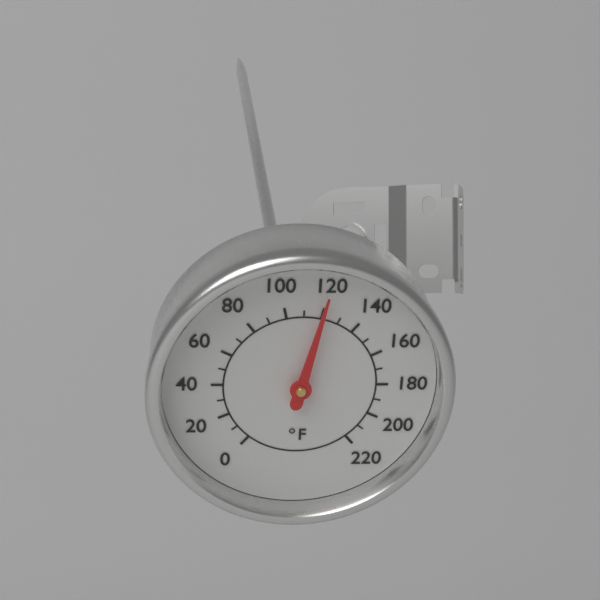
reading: 120 °F
